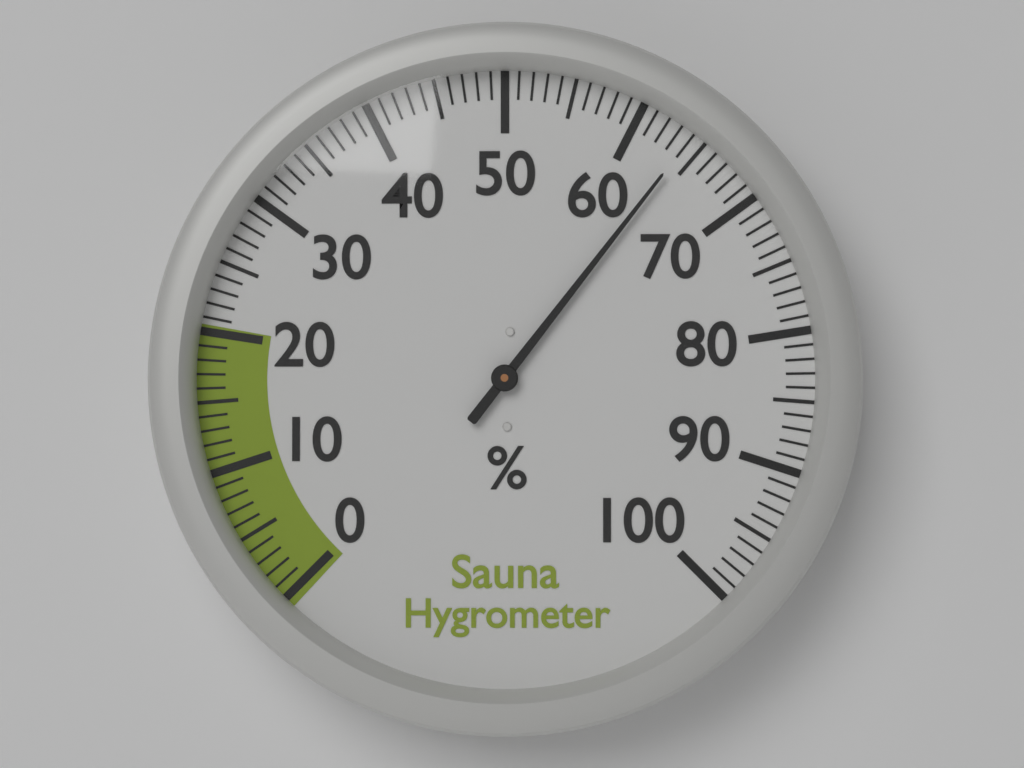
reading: 64 %
